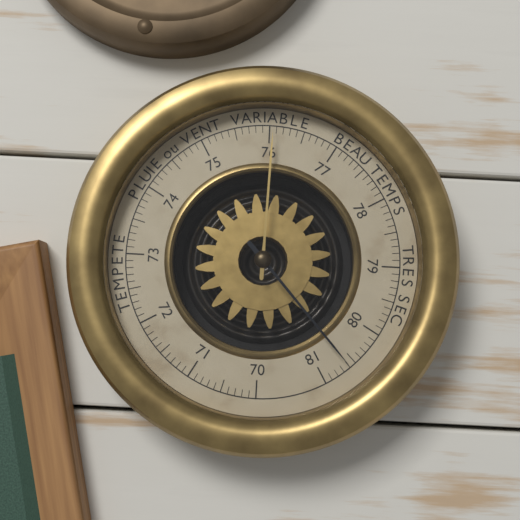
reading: 80.6 (no unit)
